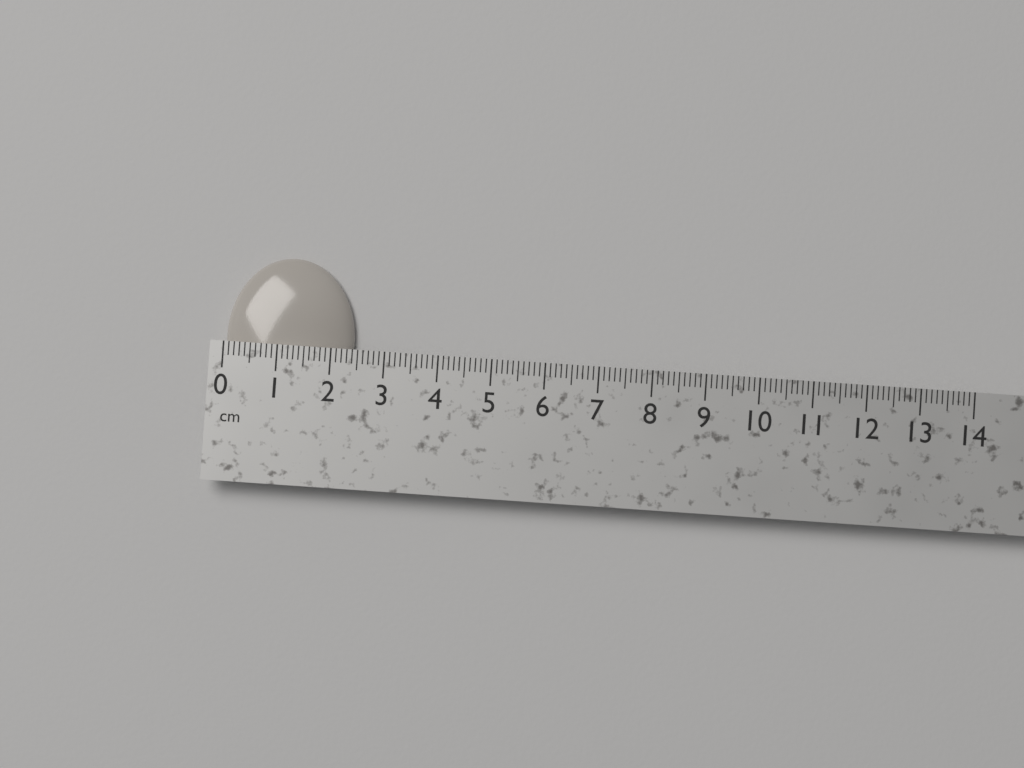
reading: 2.4 cm
